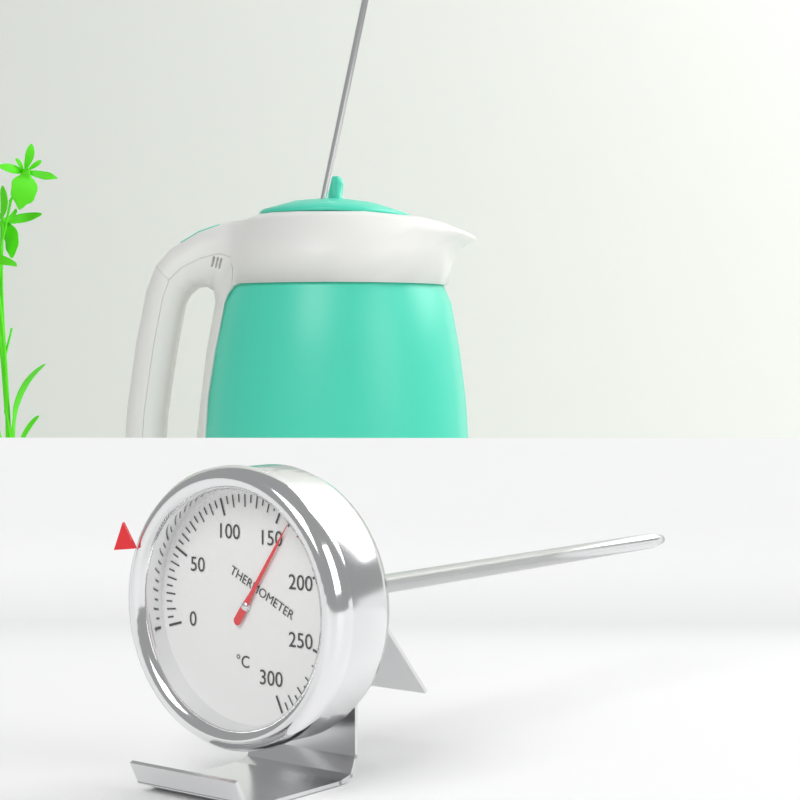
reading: 160 °C
